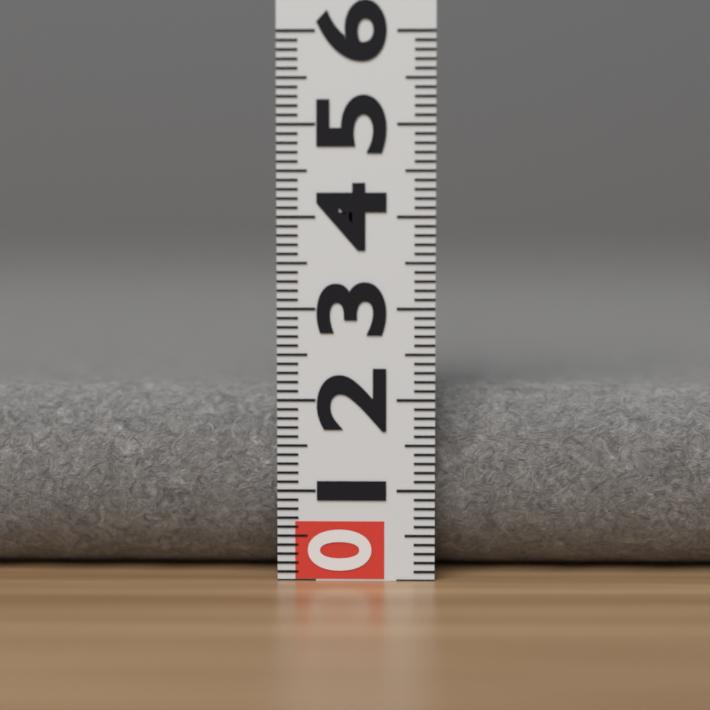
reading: 2.1 (no unit)
